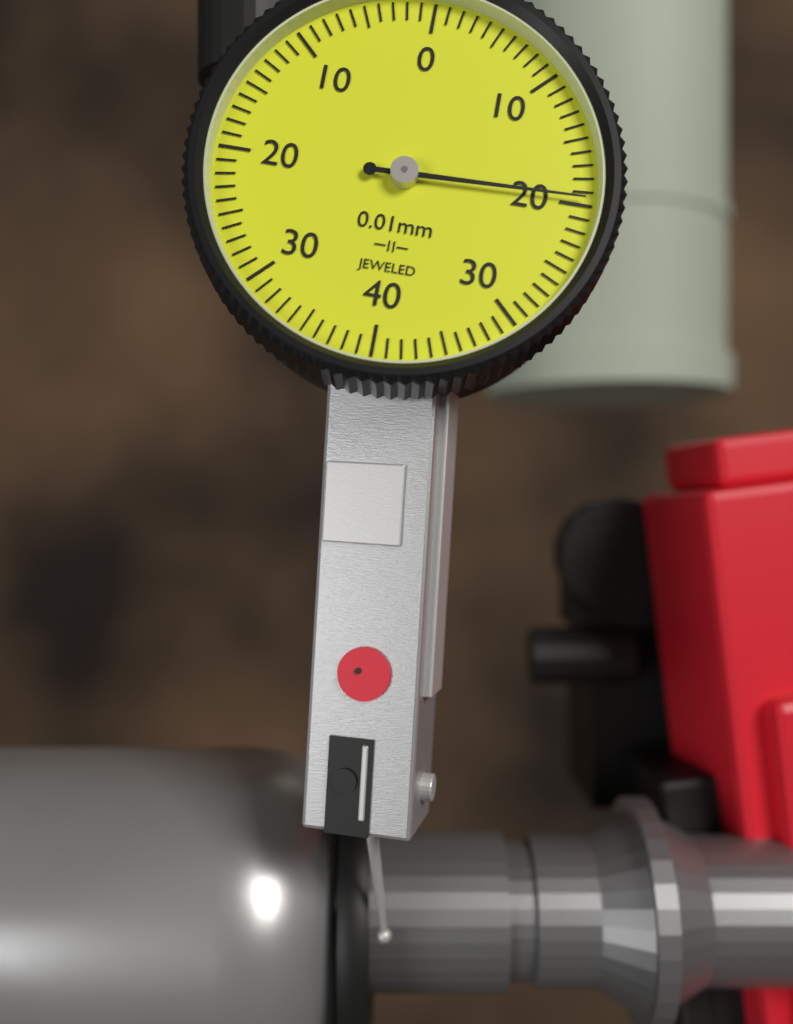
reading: 0.195 mm
